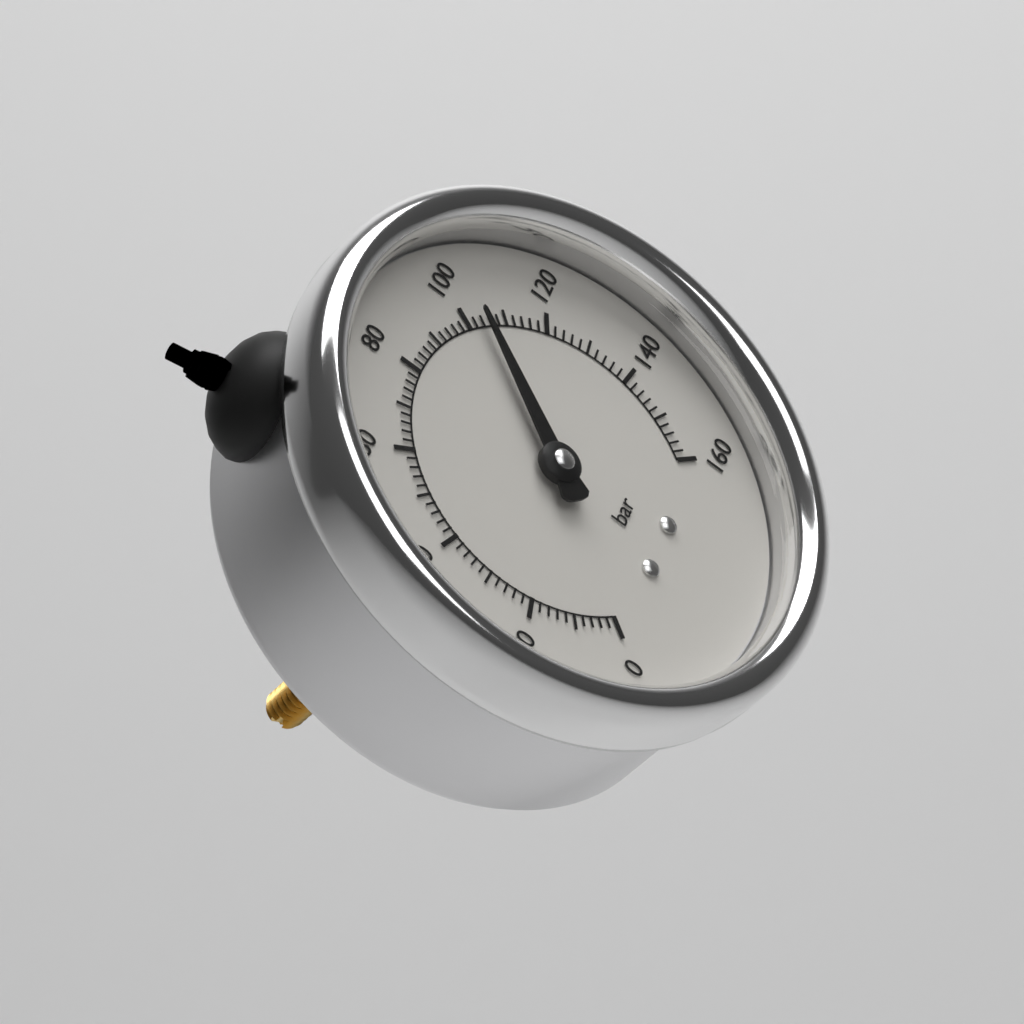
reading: 104 bar
